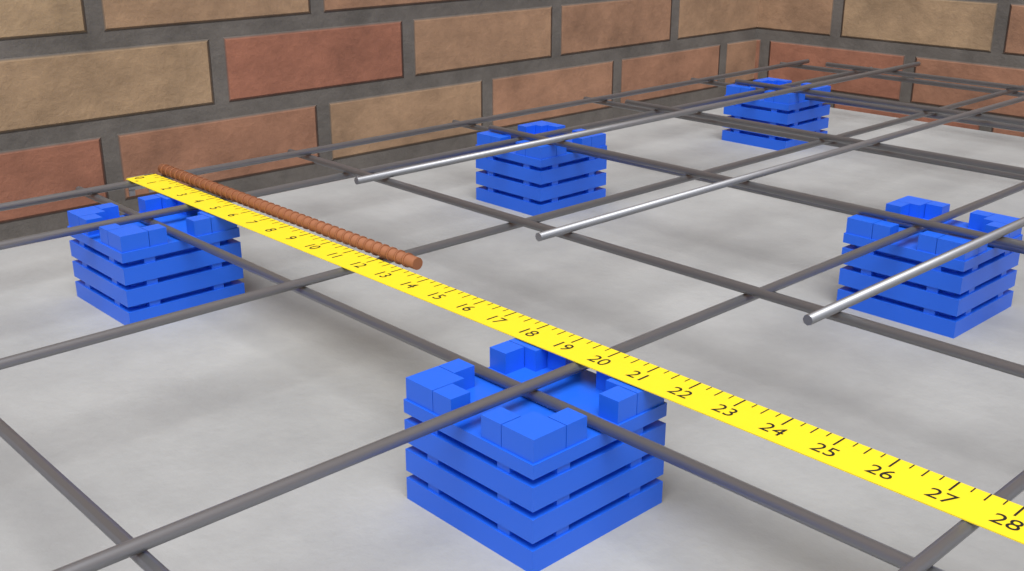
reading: 13.25 in
